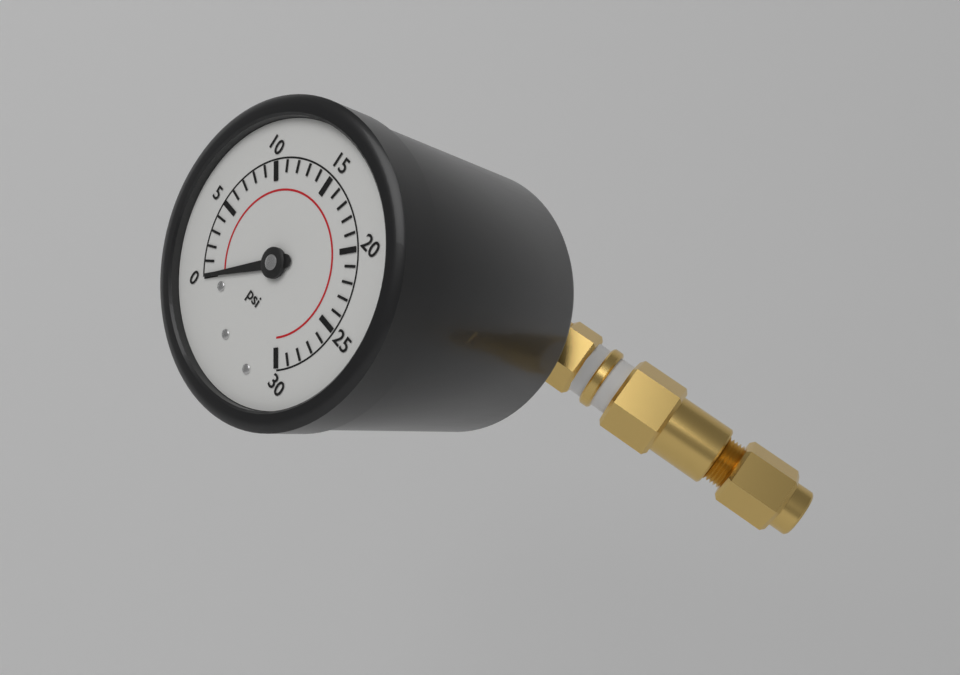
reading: 0 psi
